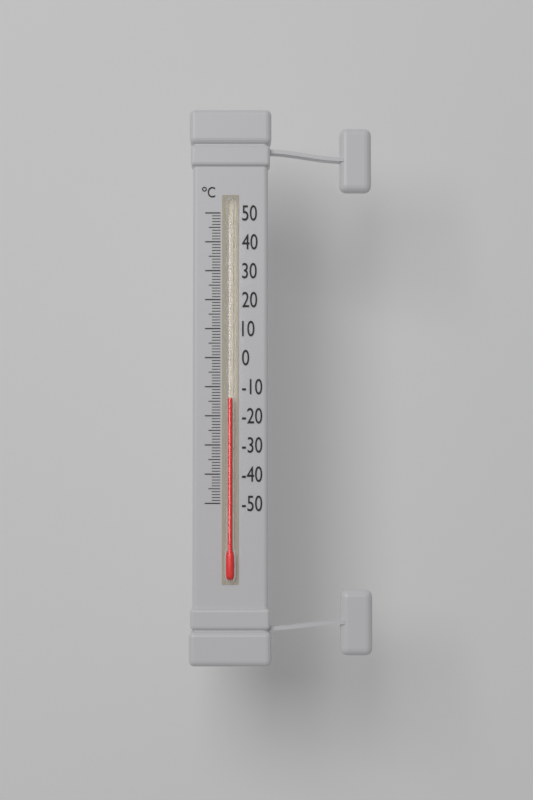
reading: -14 °C
